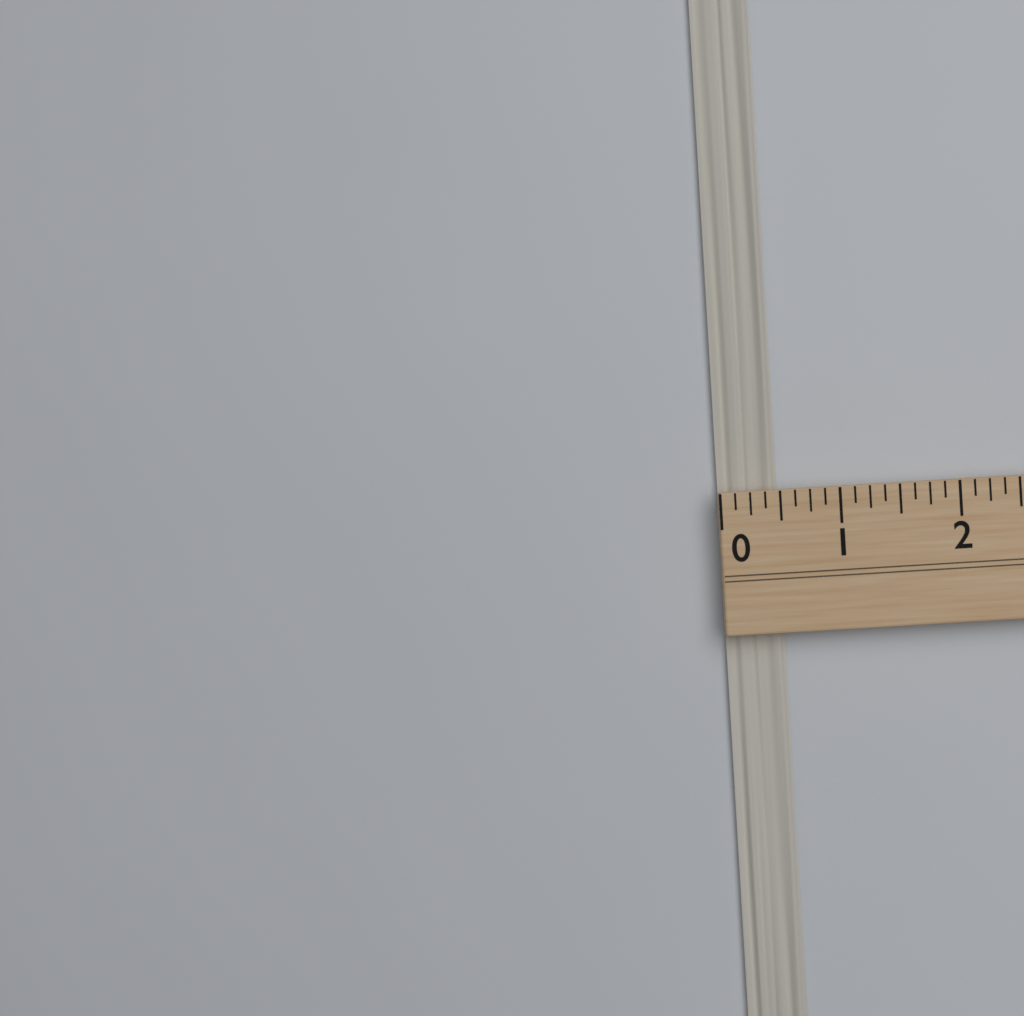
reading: 0.500 (no unit)
